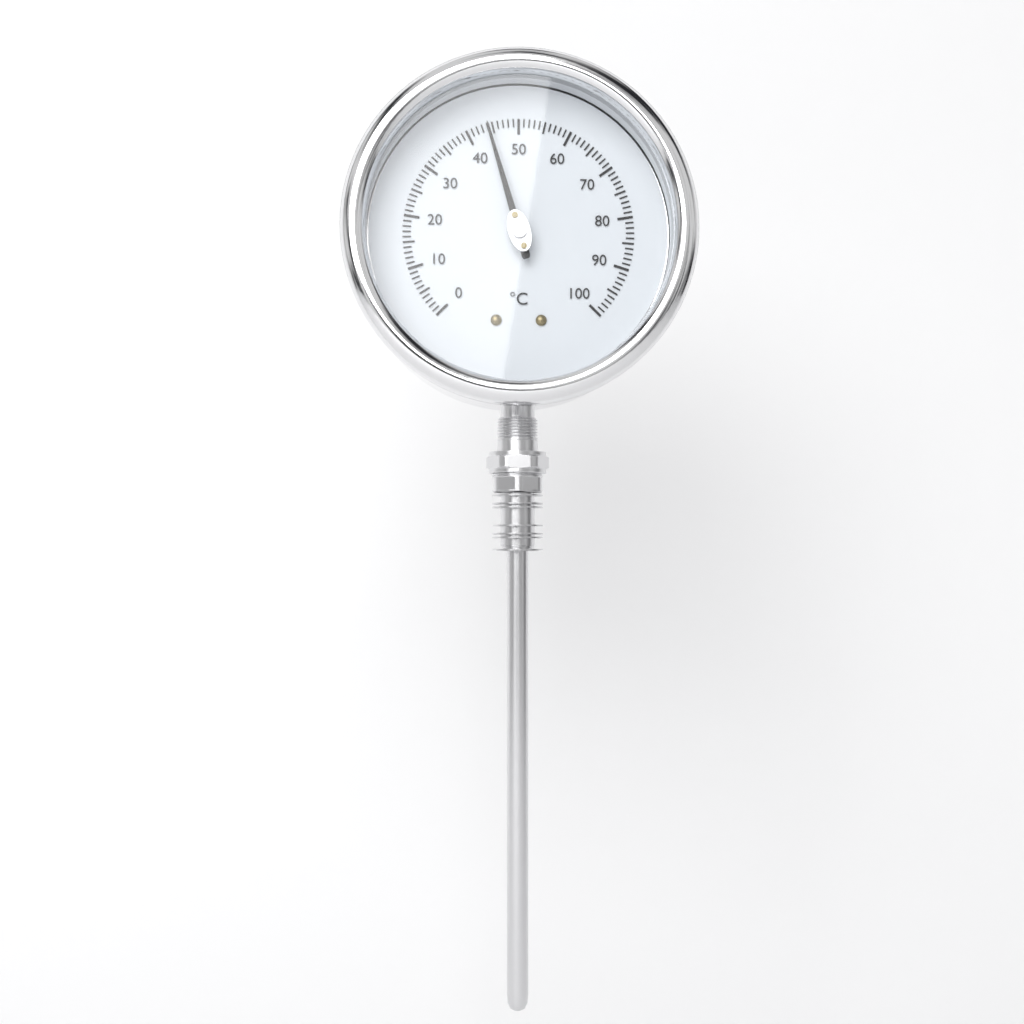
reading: 44 °C
